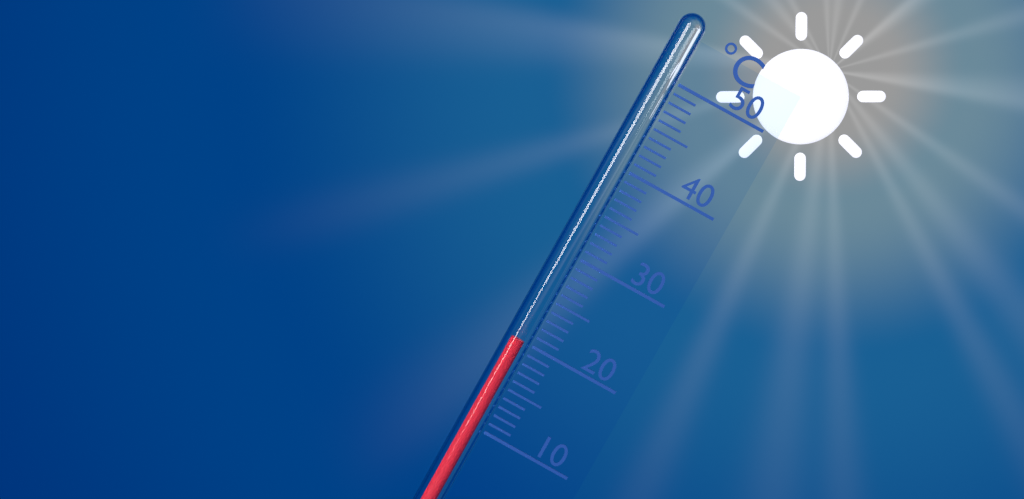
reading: 20 °C
